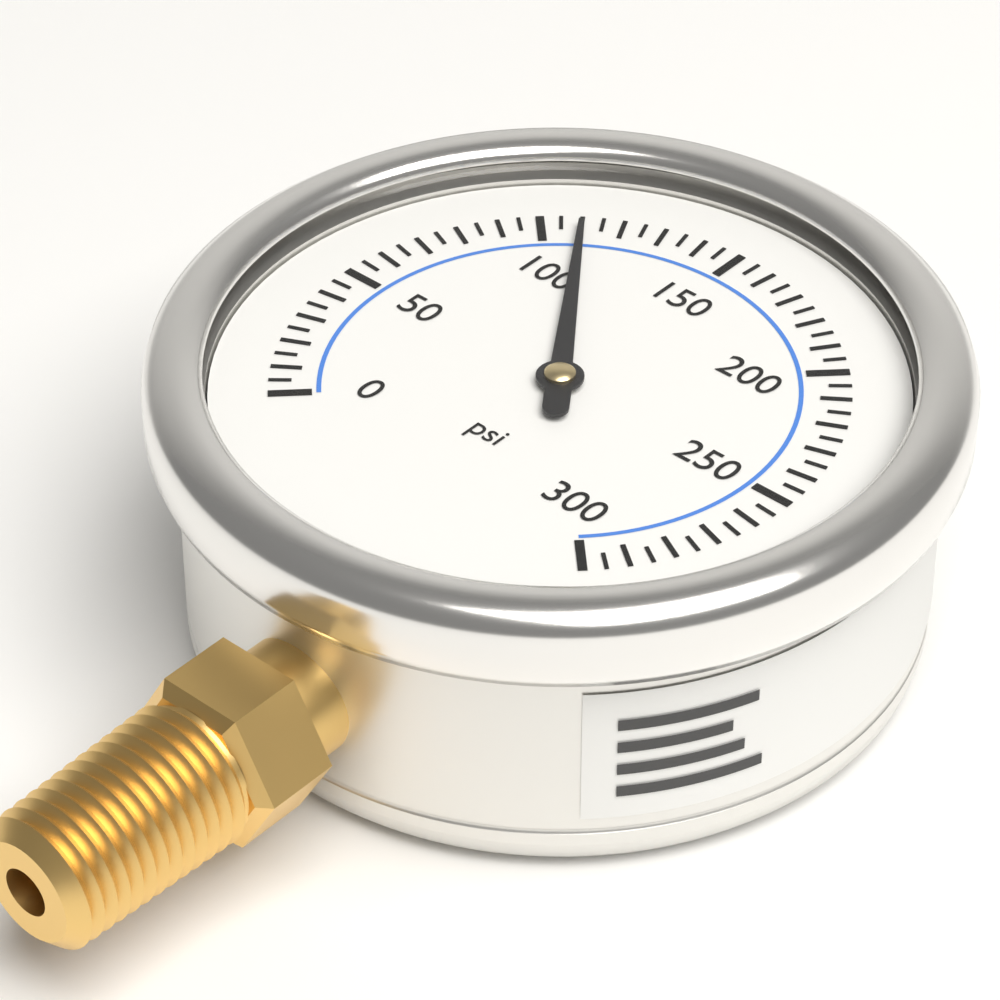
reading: 110 psi
